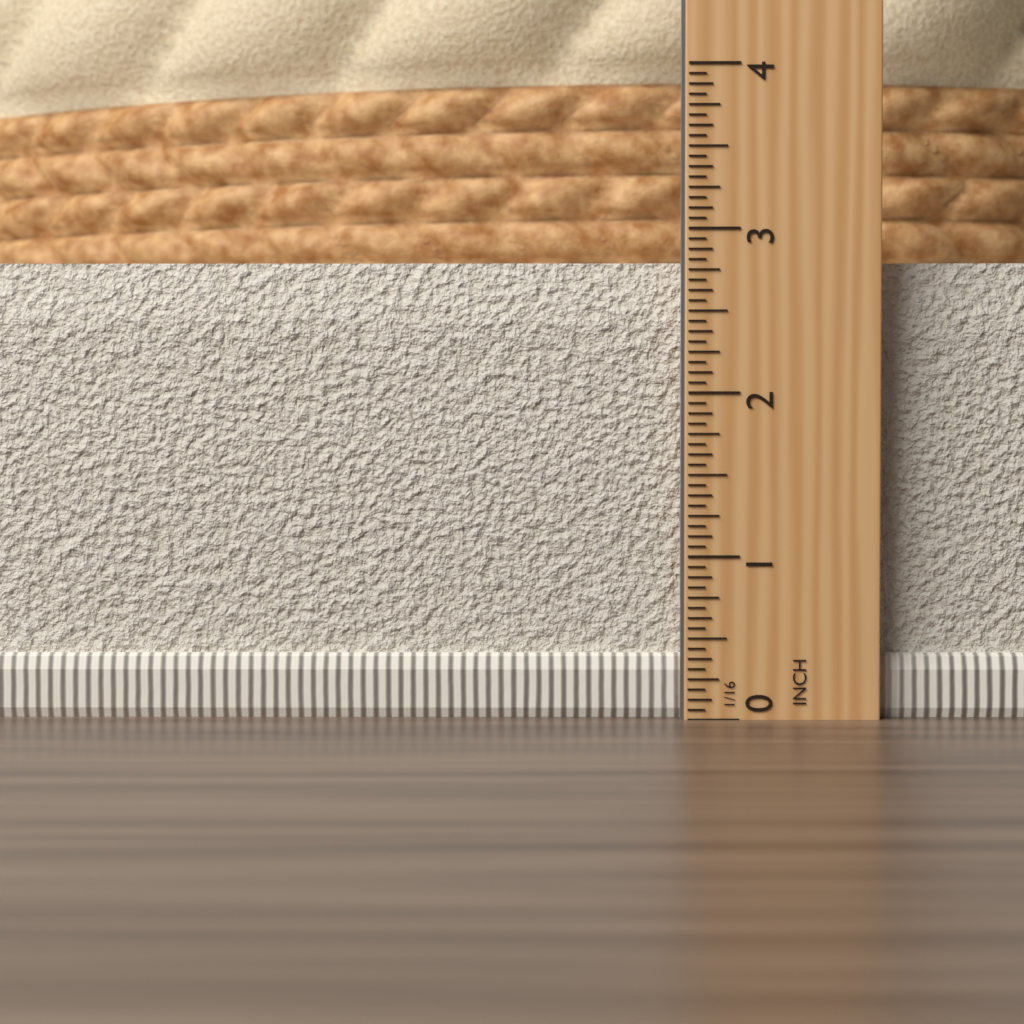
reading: 2.8125 in
